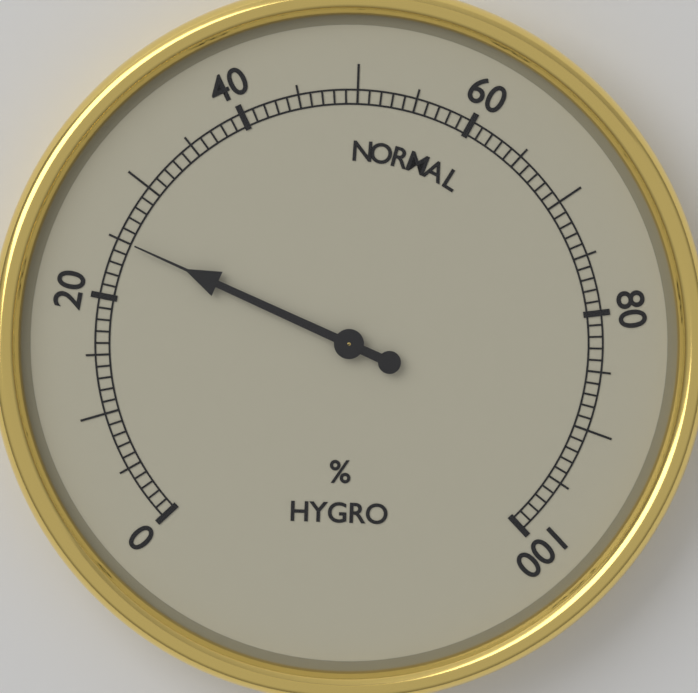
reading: 25 %
